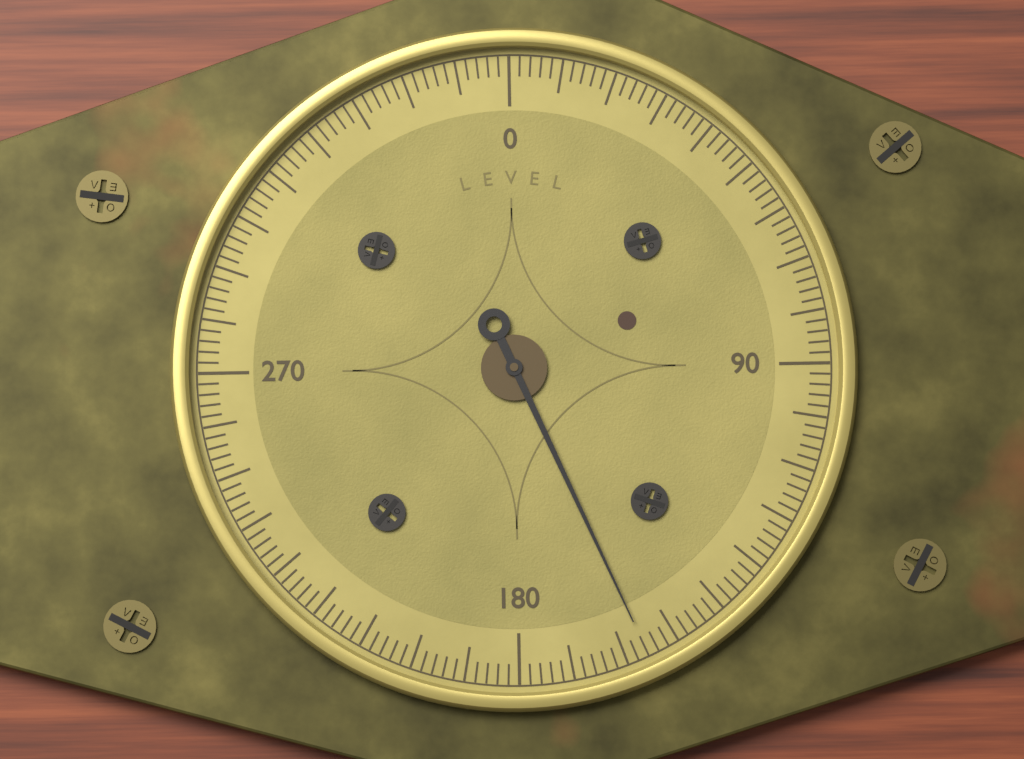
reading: 156 (no unit)
